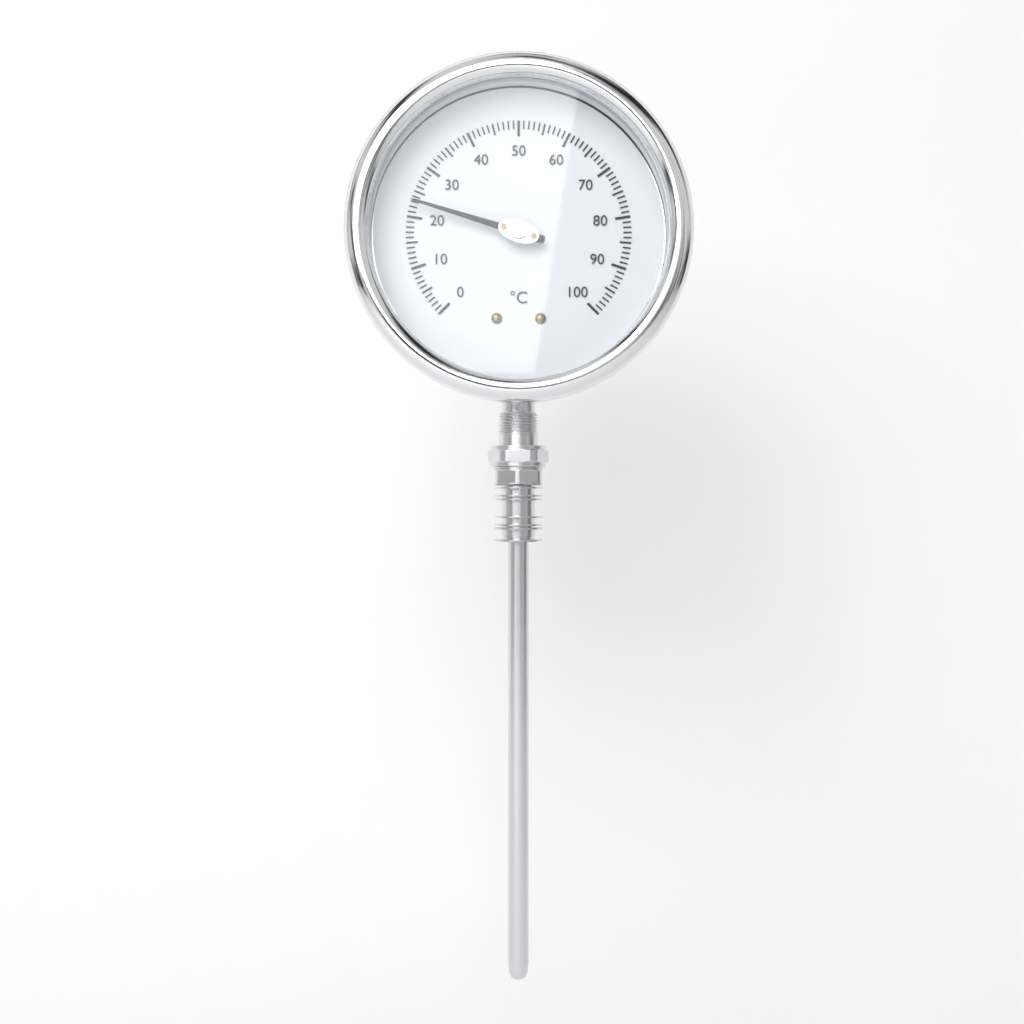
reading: 23 °C
